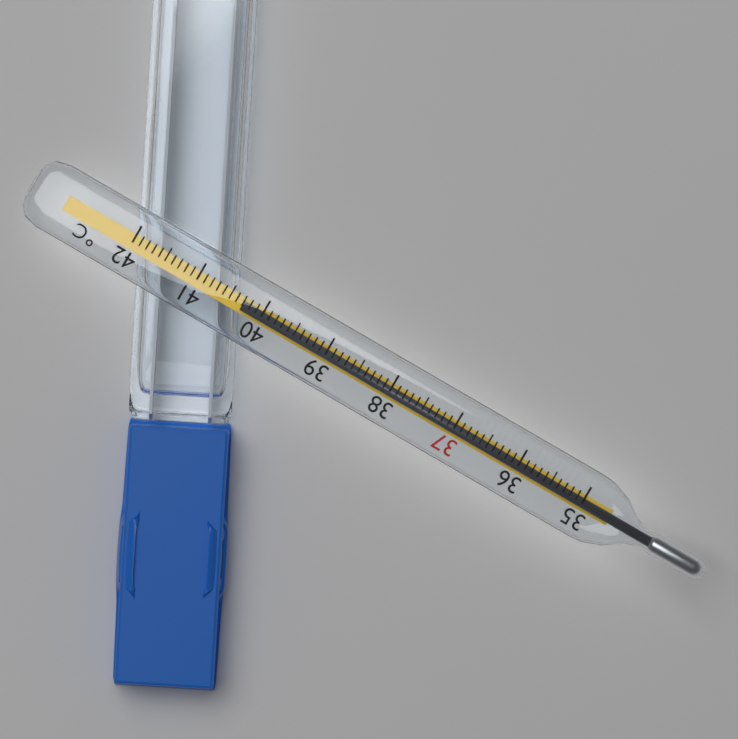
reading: 40.3 °C
